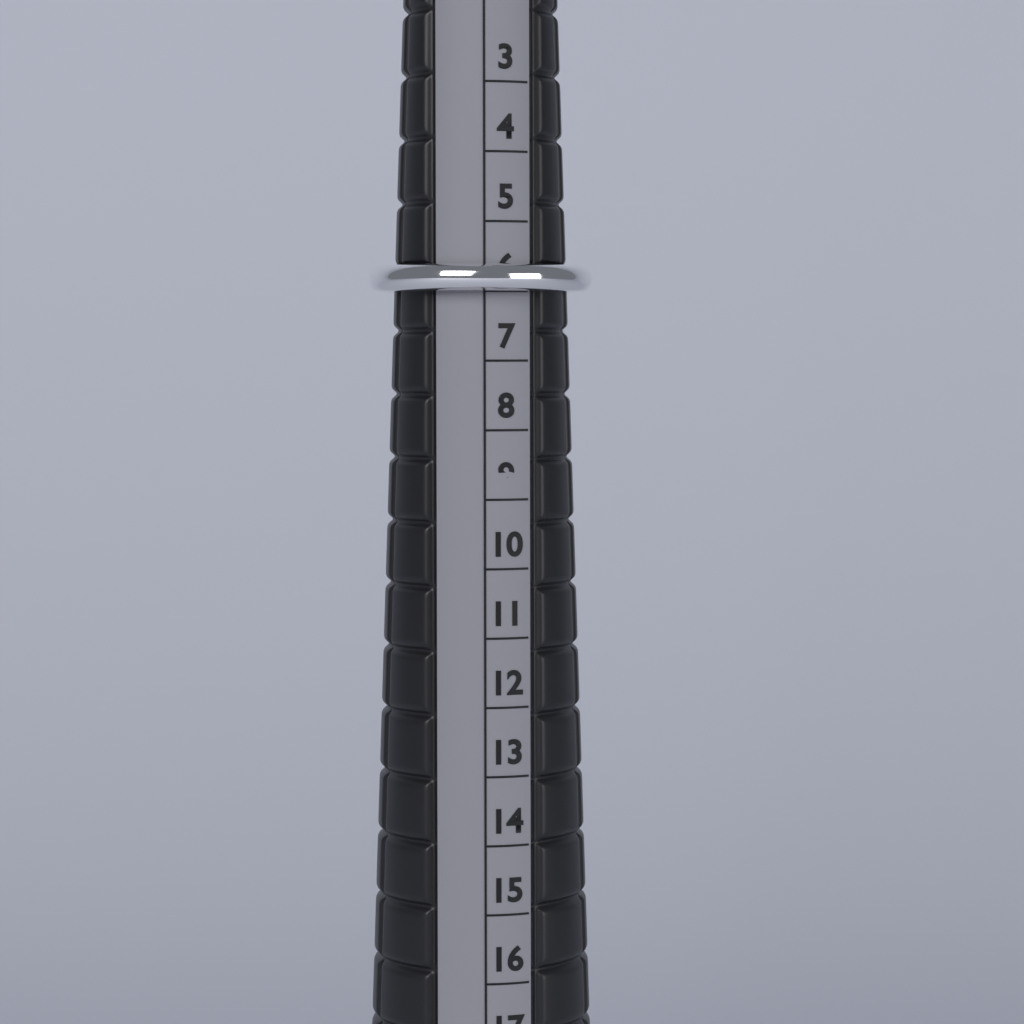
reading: 6 (no unit)
